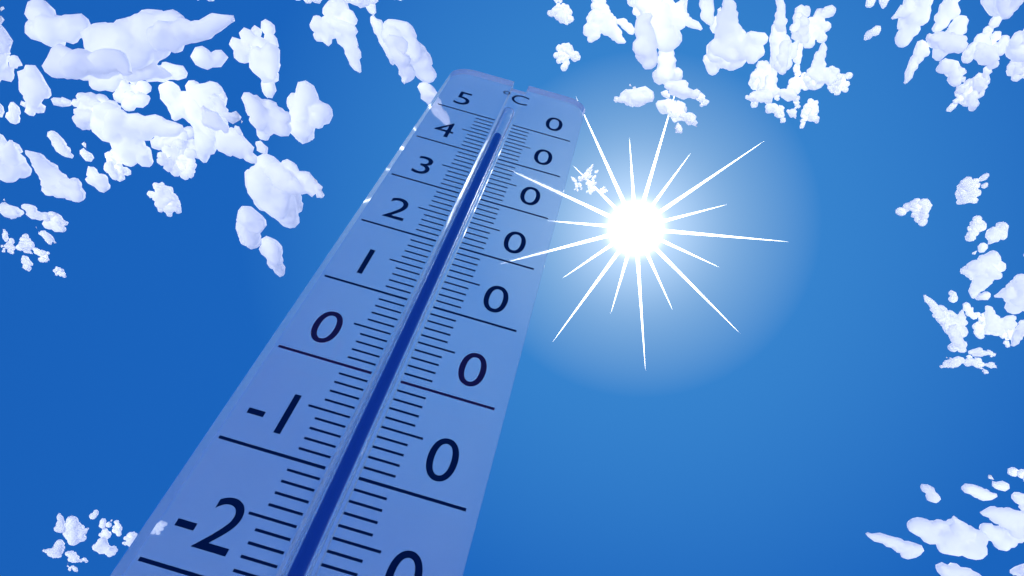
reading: 46 °C
